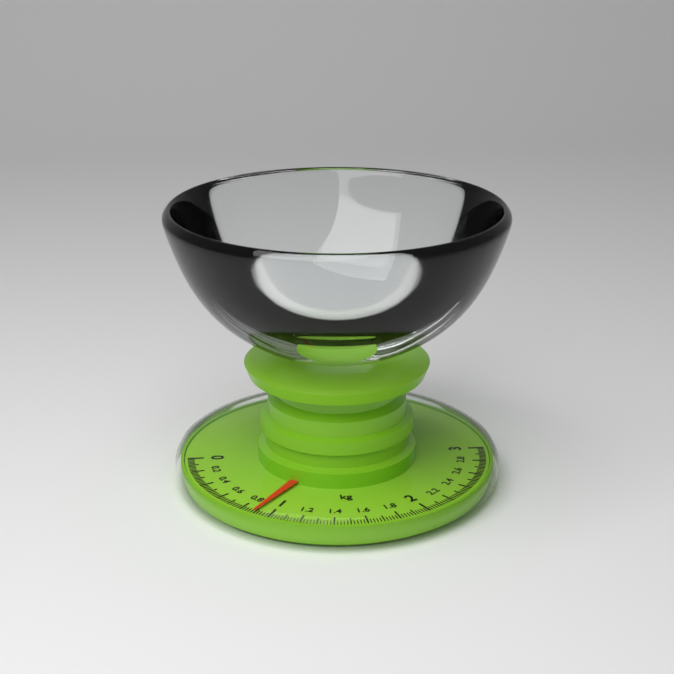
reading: 0.90 kg
